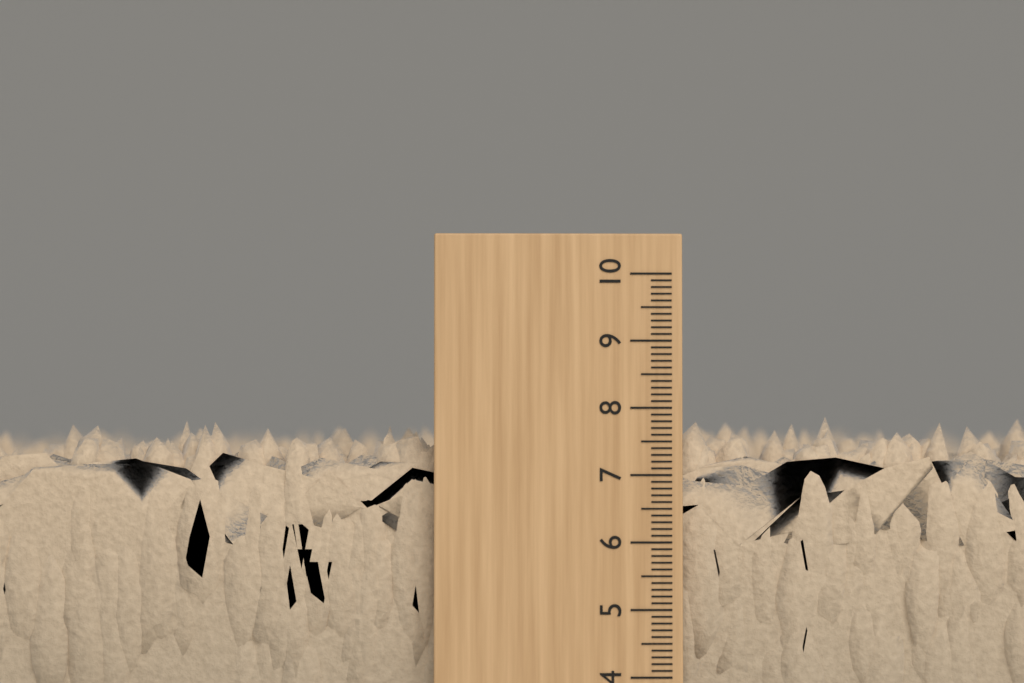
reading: 7.9 (no unit)
